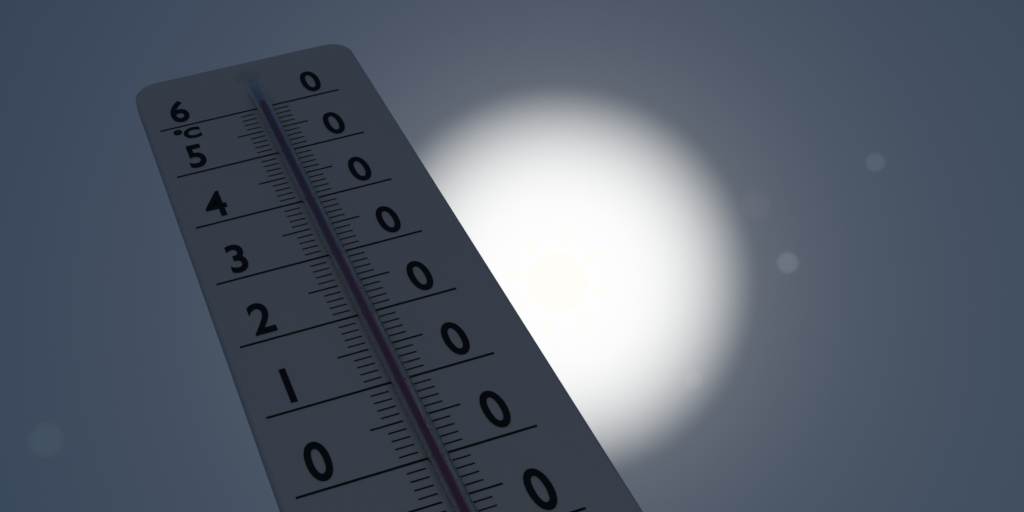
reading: 59 °C
